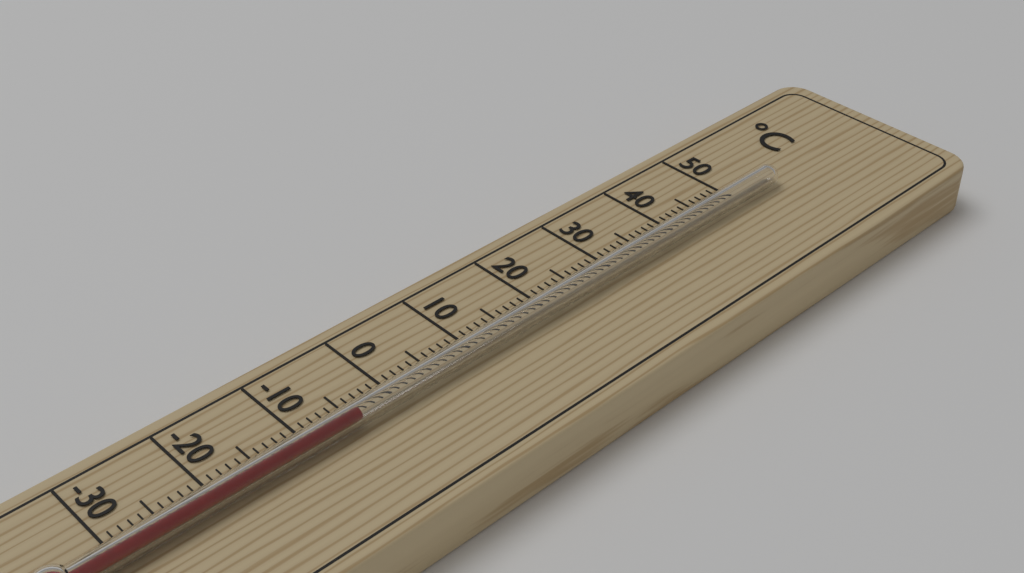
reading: -5 °C
